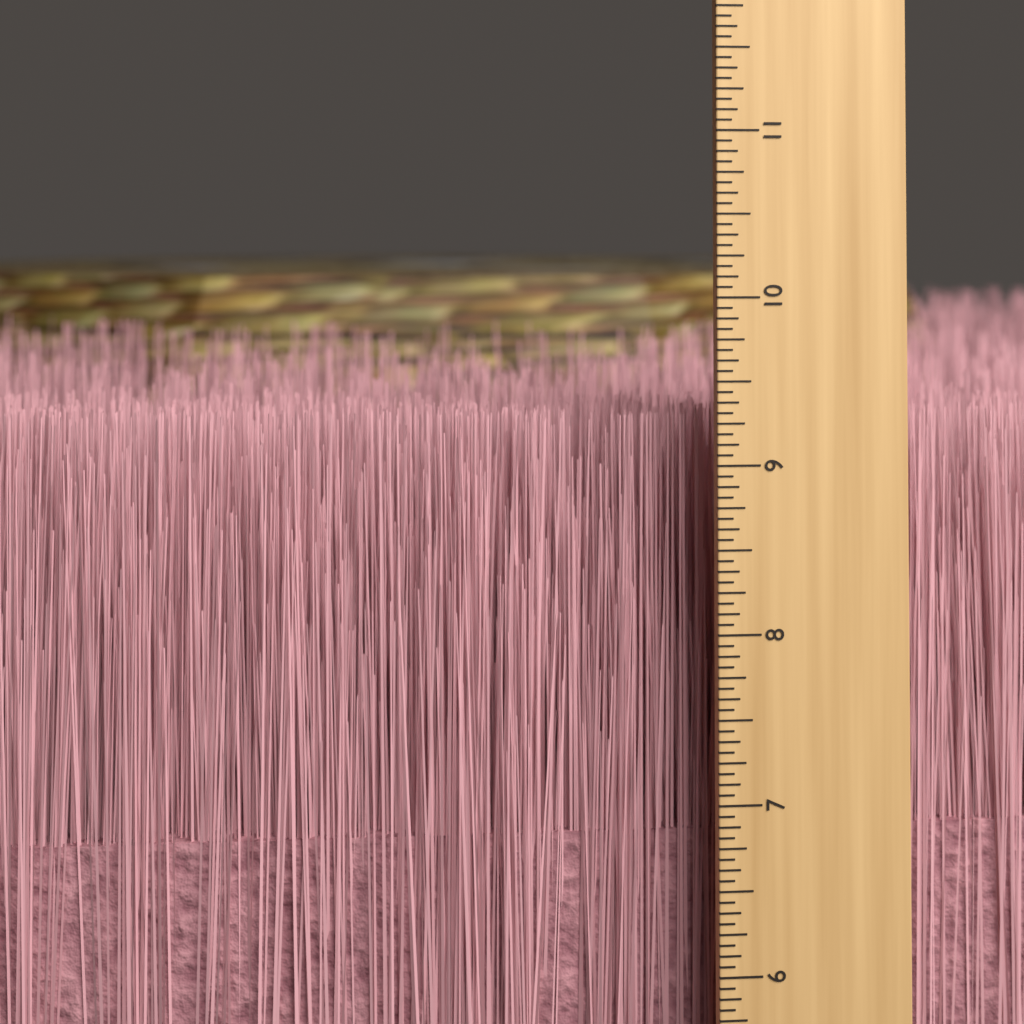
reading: 9.2500 inch
